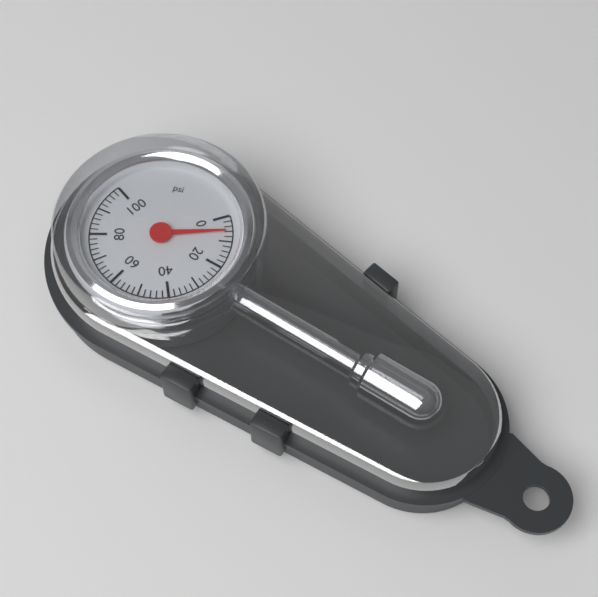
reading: 6 psi
